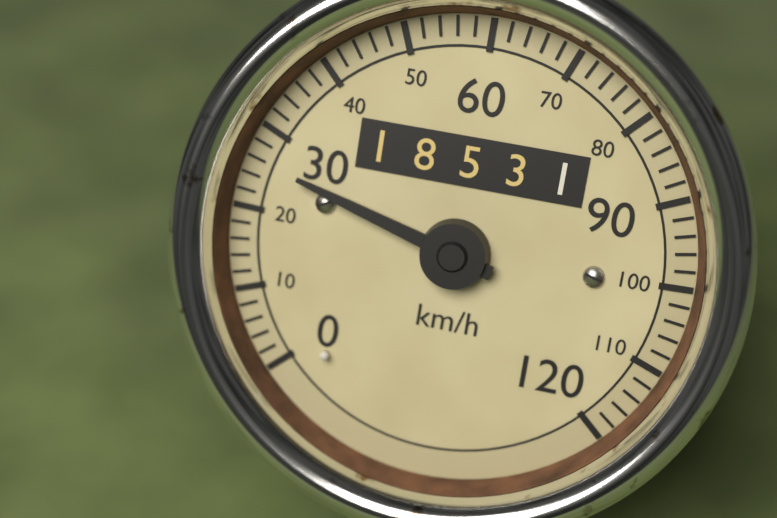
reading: 26 km/h
